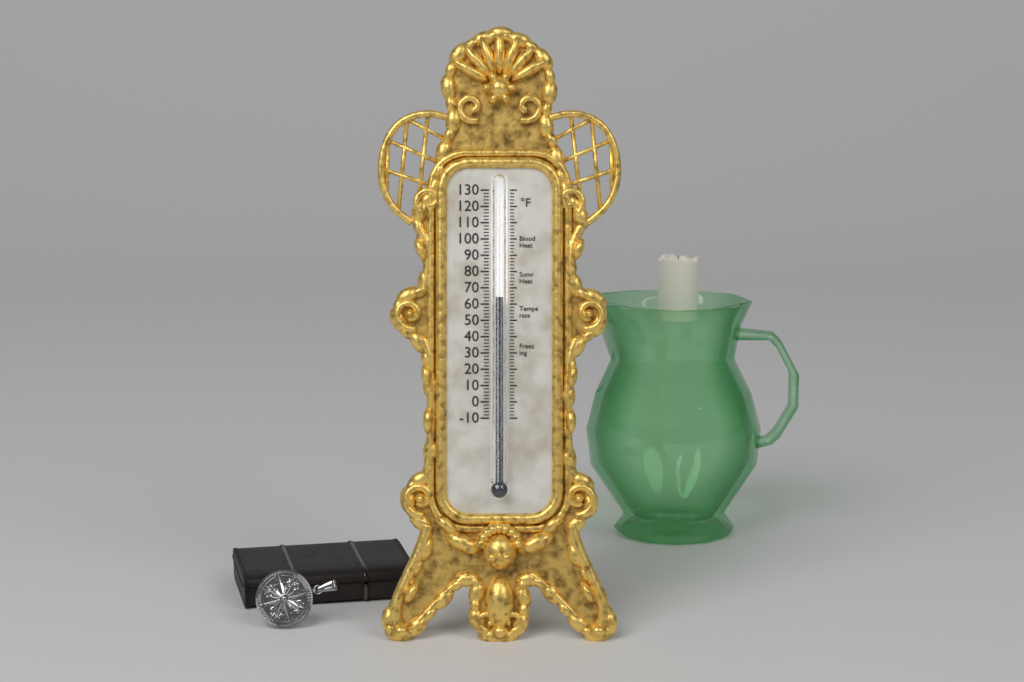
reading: 64 °F
